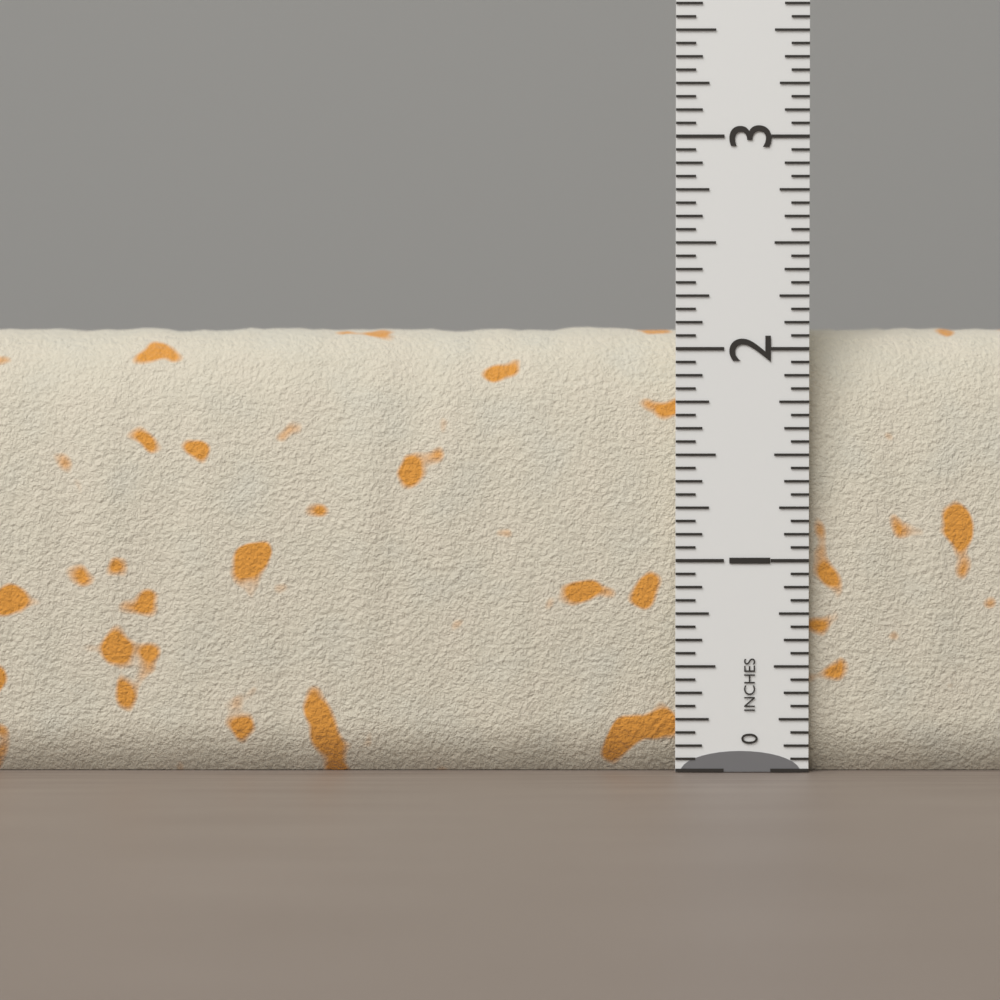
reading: 2.1250 in
